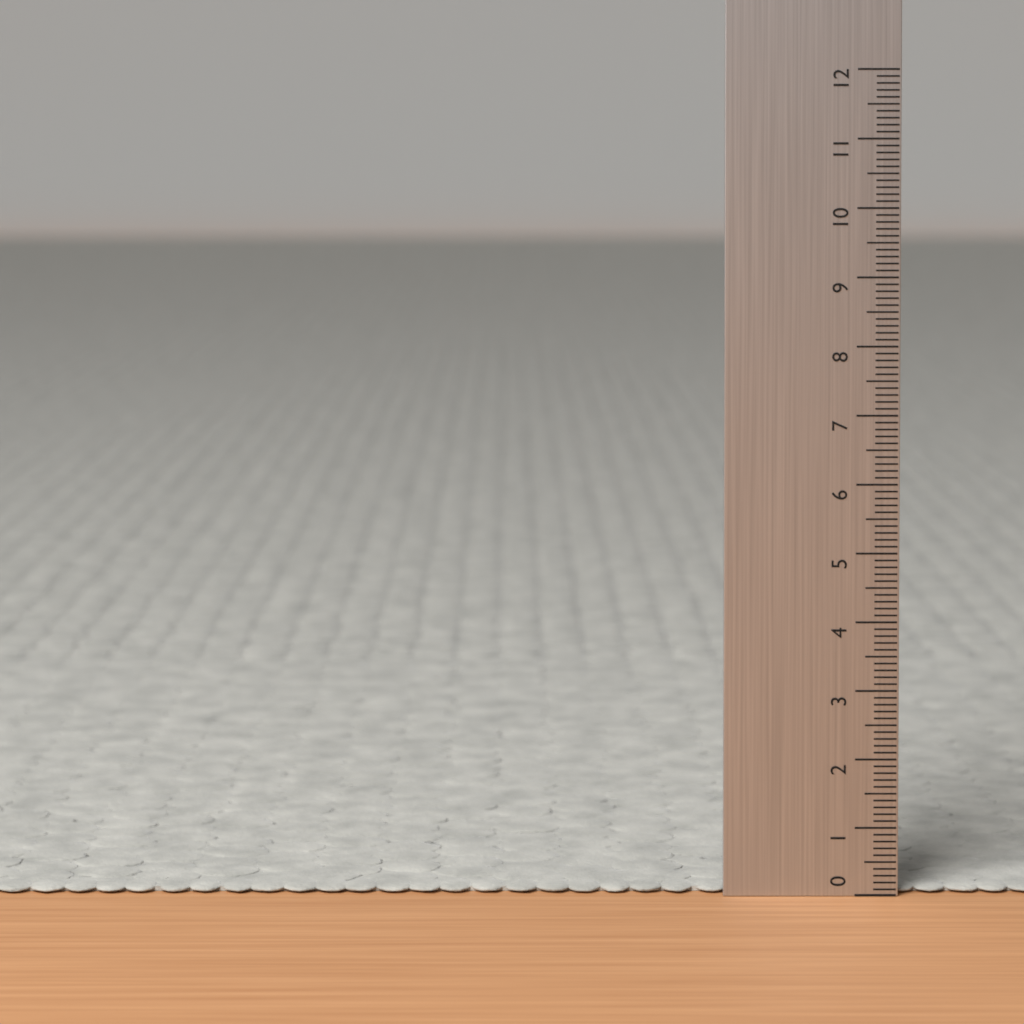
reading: 0.1 (no unit)
